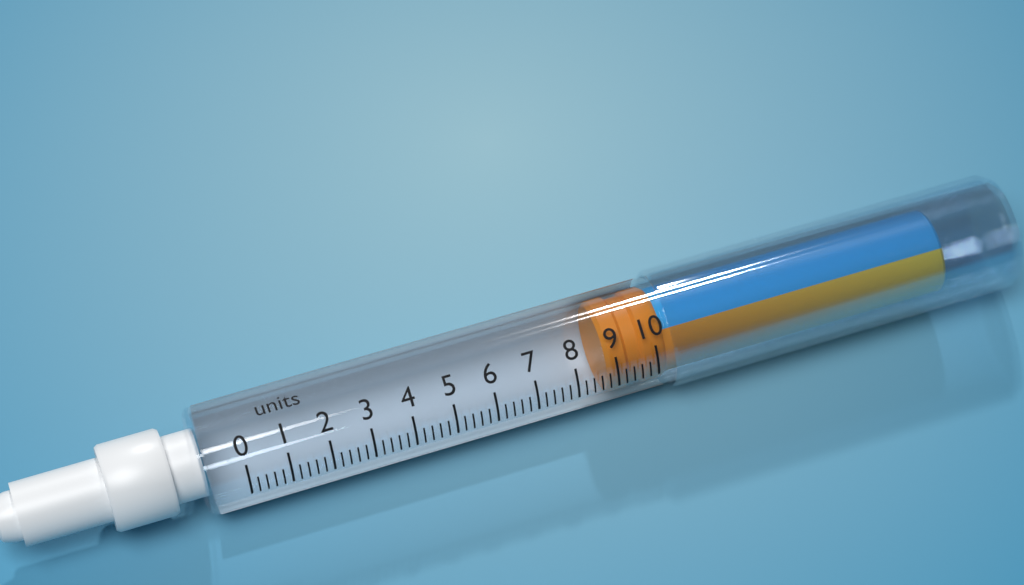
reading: 8.8 units
